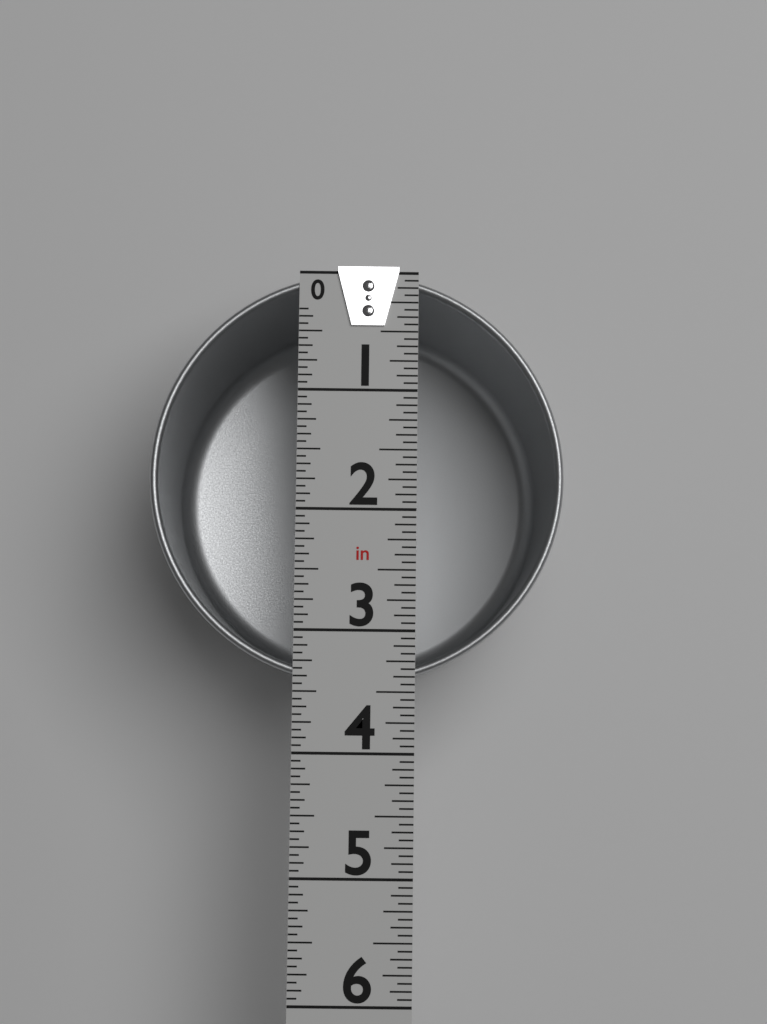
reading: 3.4375 in
